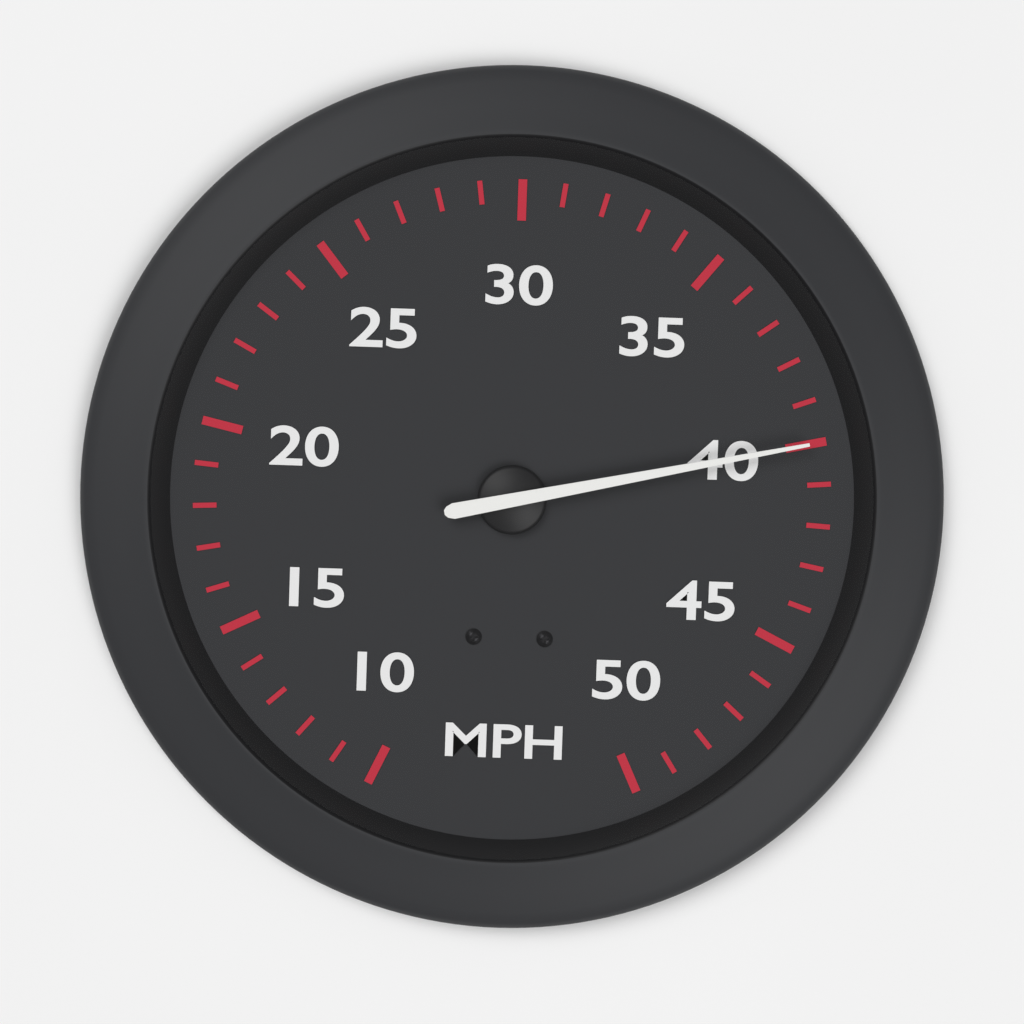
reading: 40 MPH
